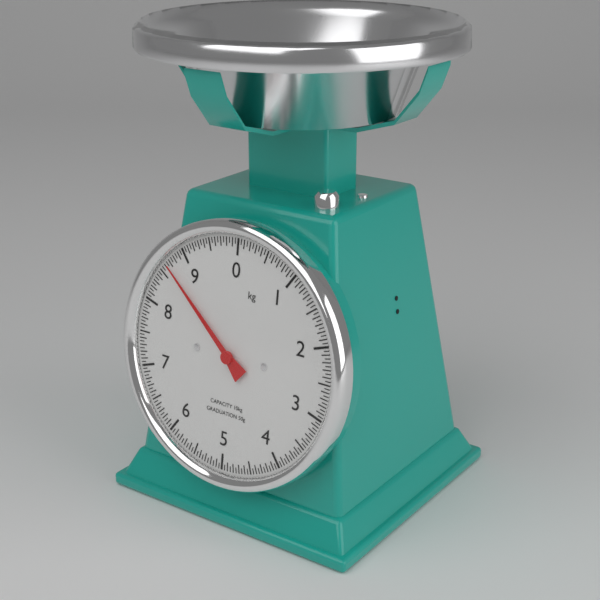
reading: 8.65 kg
